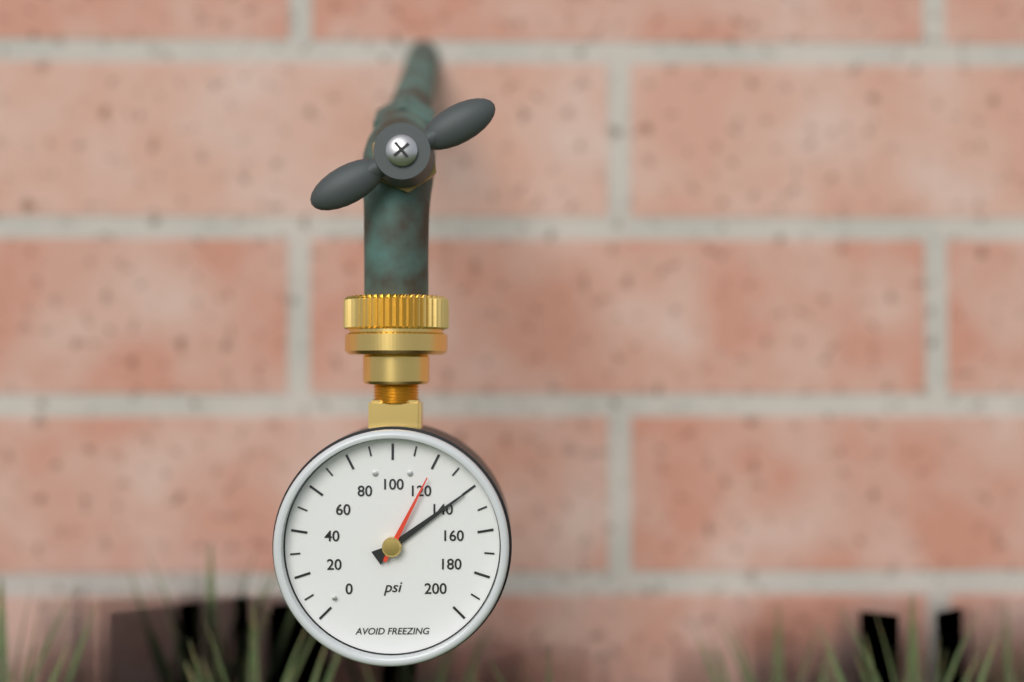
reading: 140 psi
